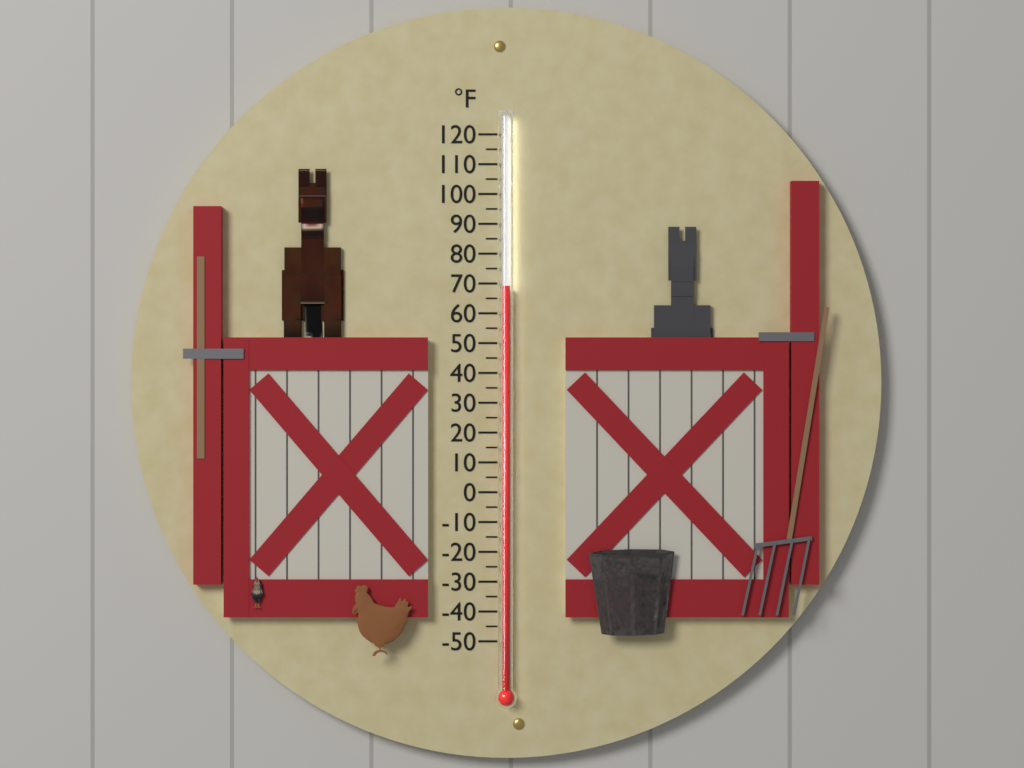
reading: 69 °F
